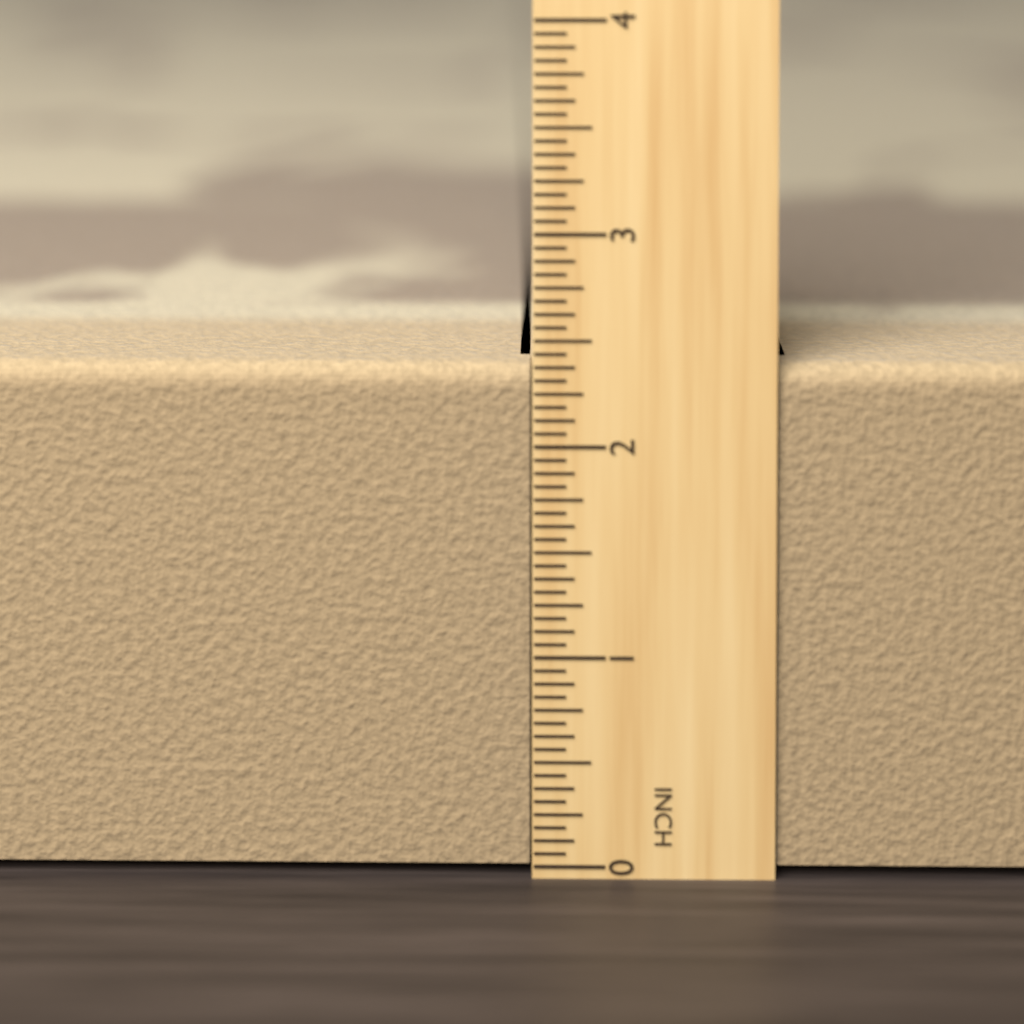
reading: 2.3750 in
